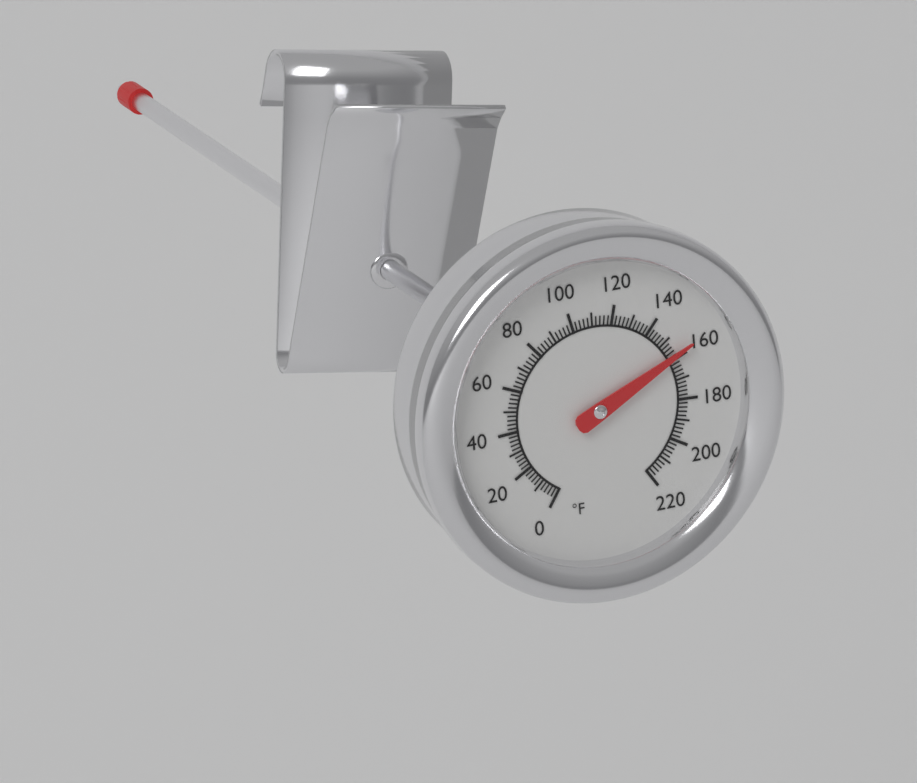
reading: 158 °F
